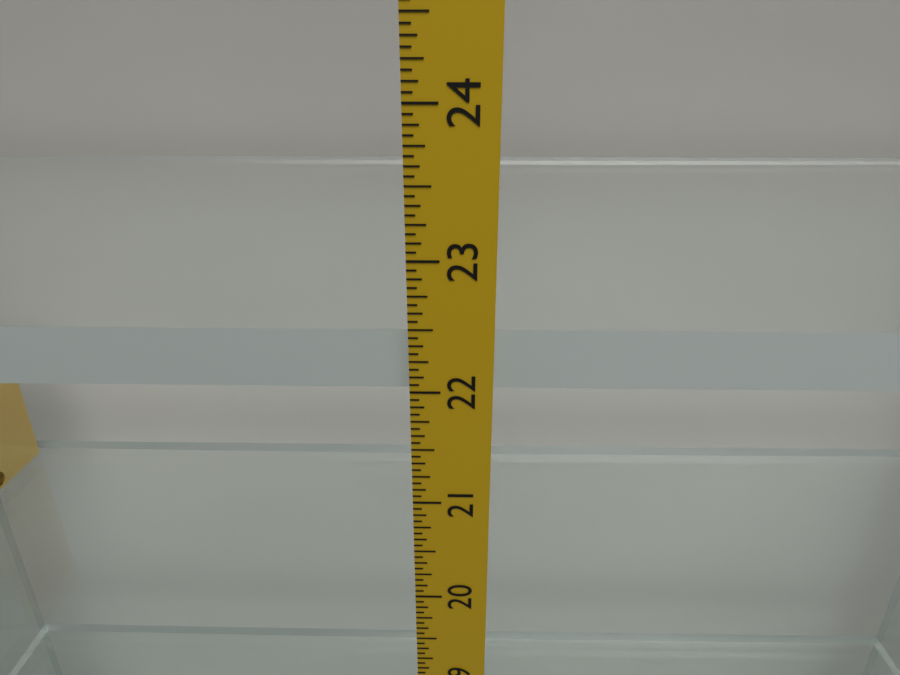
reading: 22.4375 in
